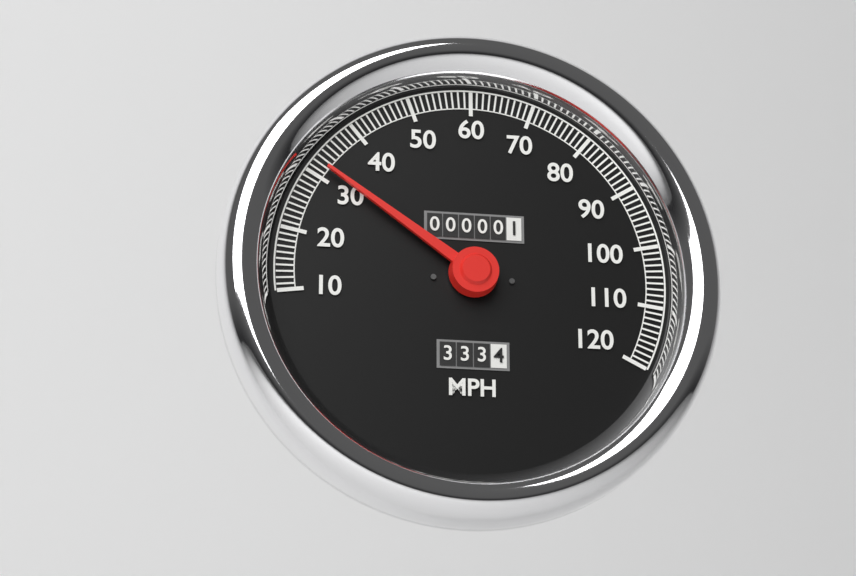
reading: 32 MPH
